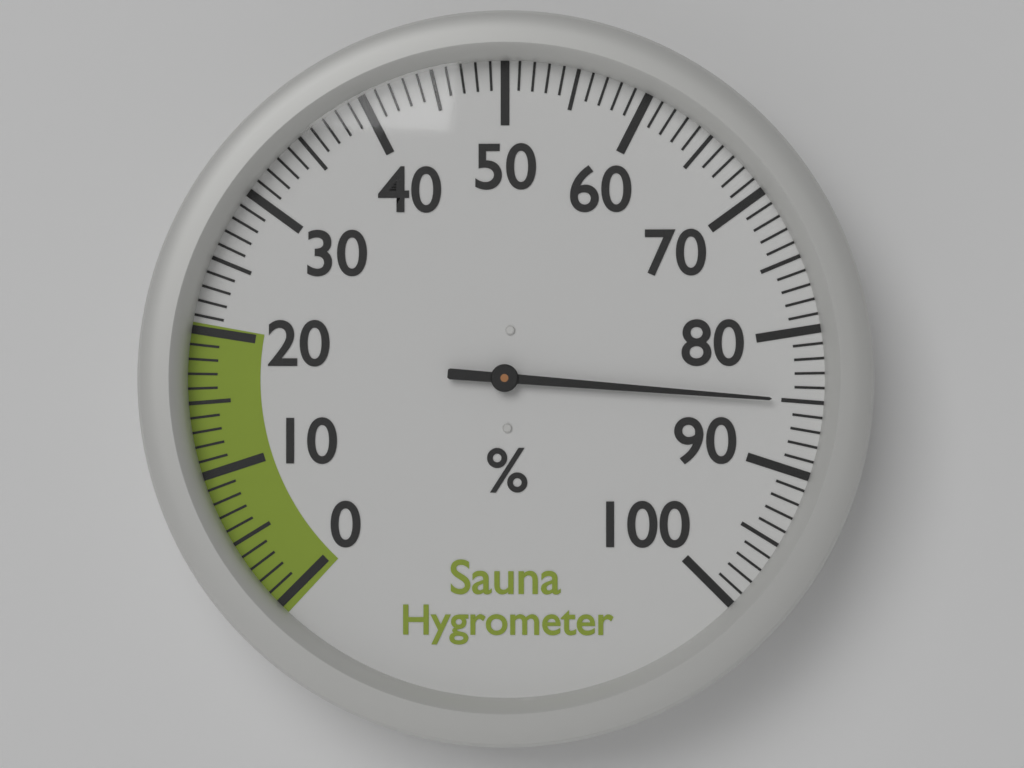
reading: 85 %
